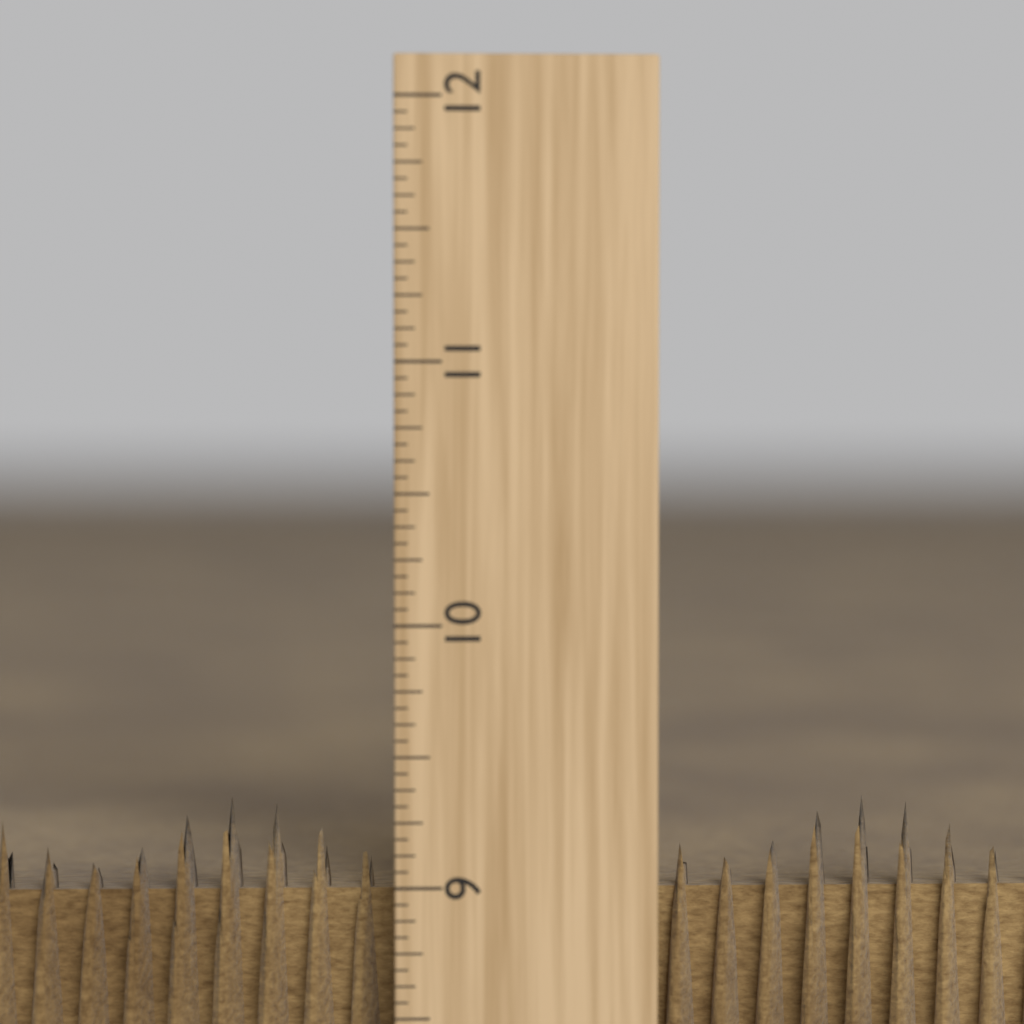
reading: 9.3125 inch
